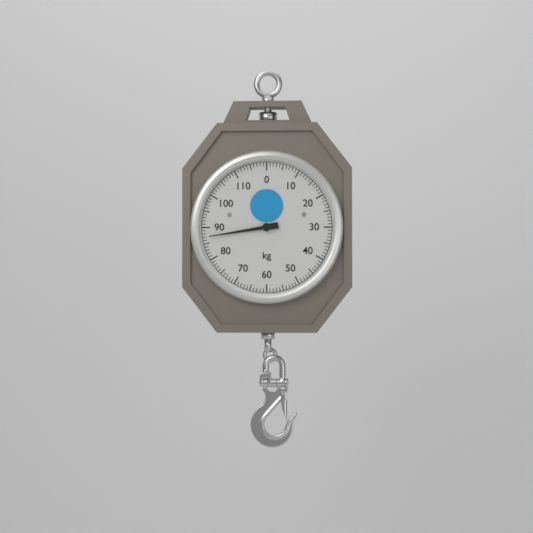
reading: 87 kg
